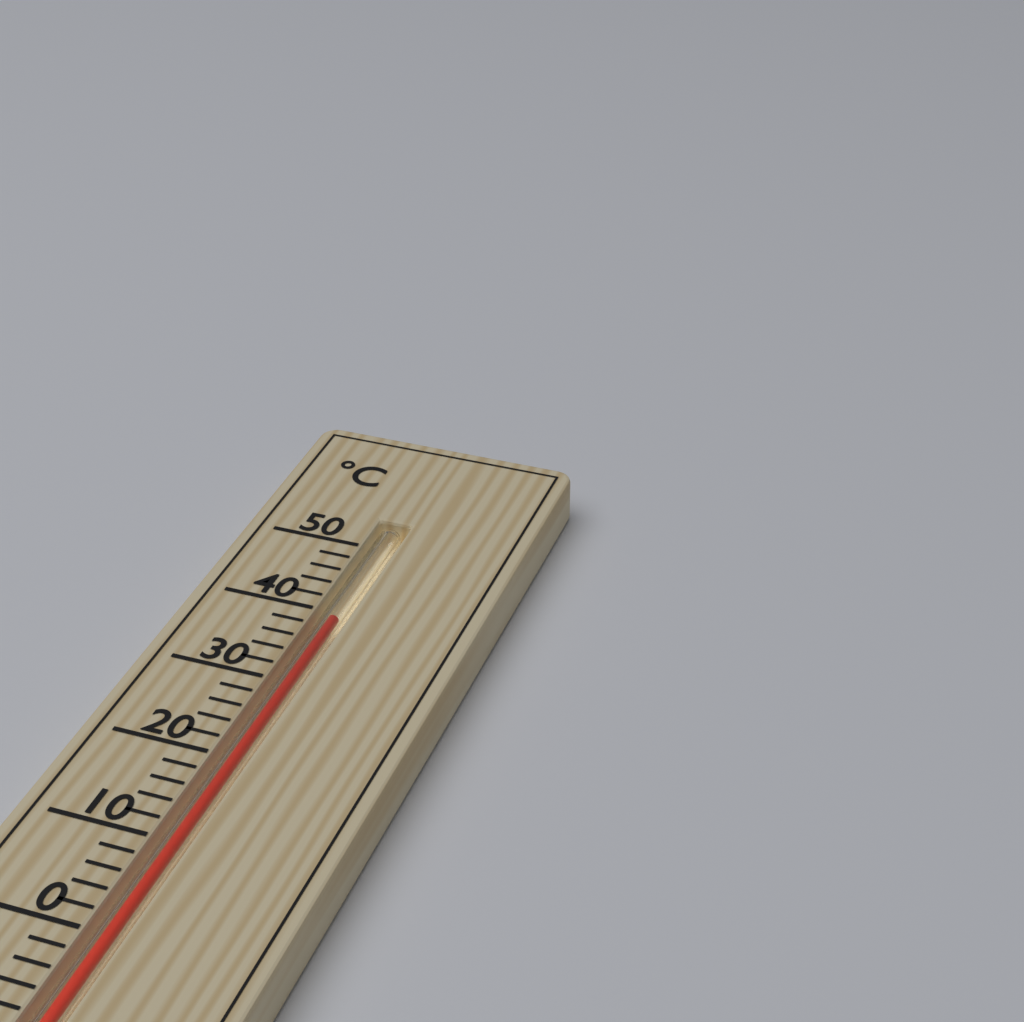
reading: 40 °C
